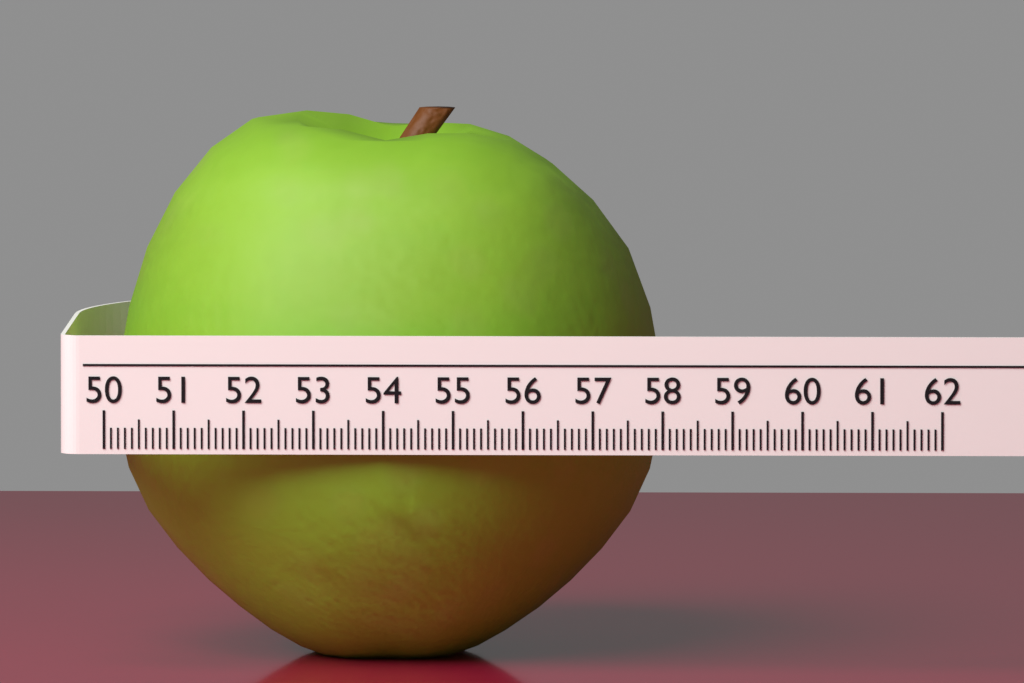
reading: 57.9 (no unit)
